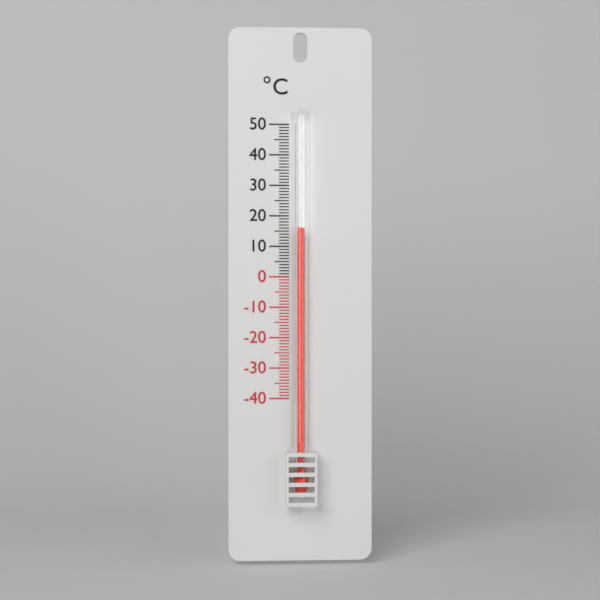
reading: 16 °C
